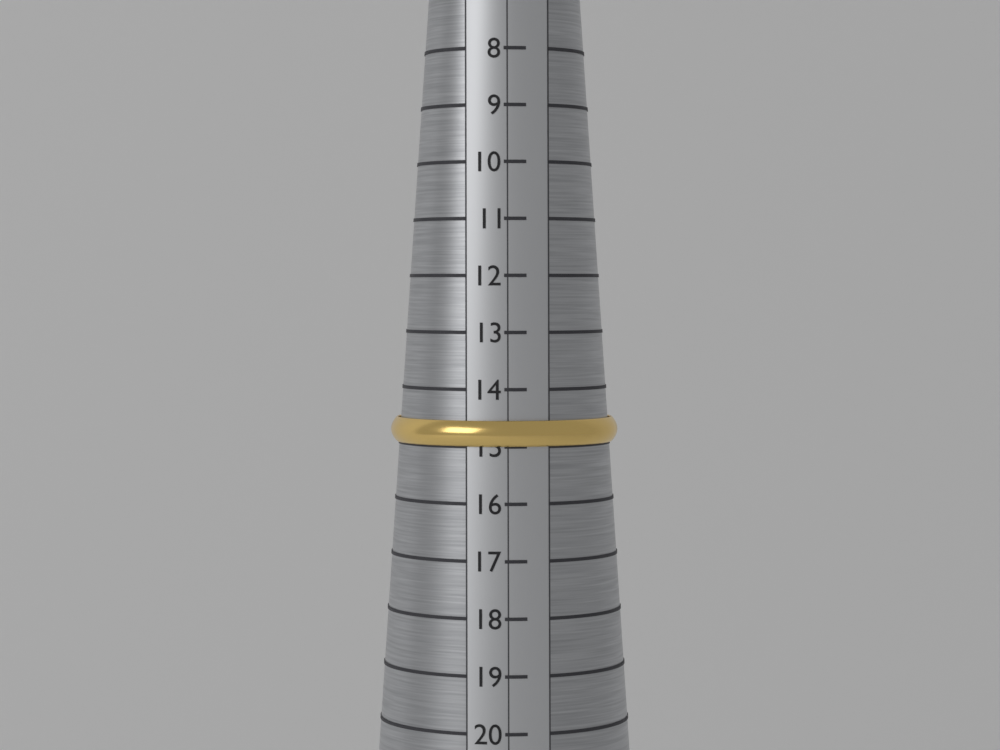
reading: 15 (no unit)
